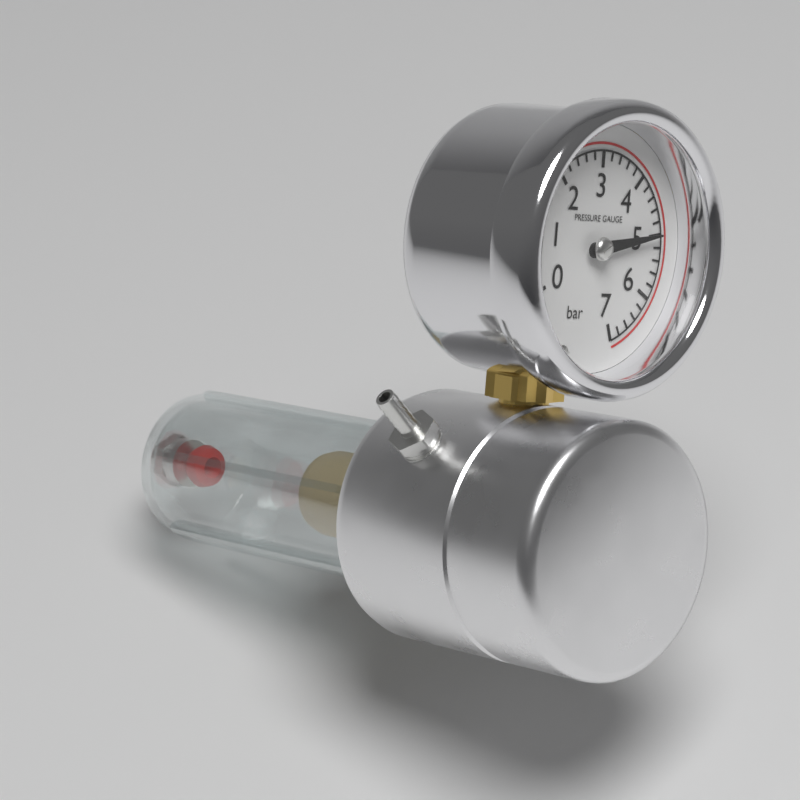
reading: 5.0 bar
